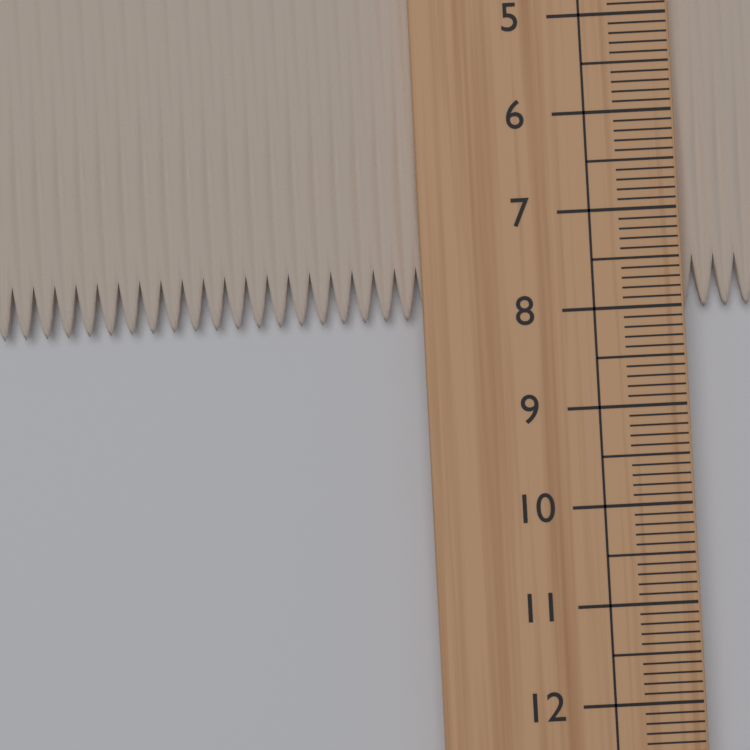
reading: 8.0 cm
